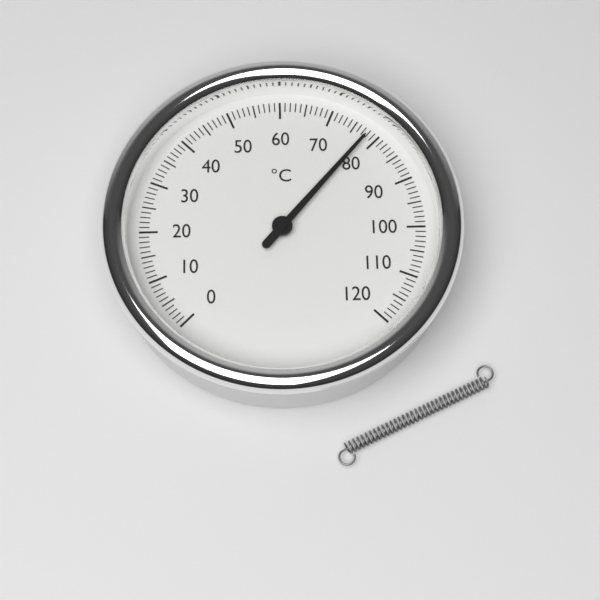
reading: 78 °C
